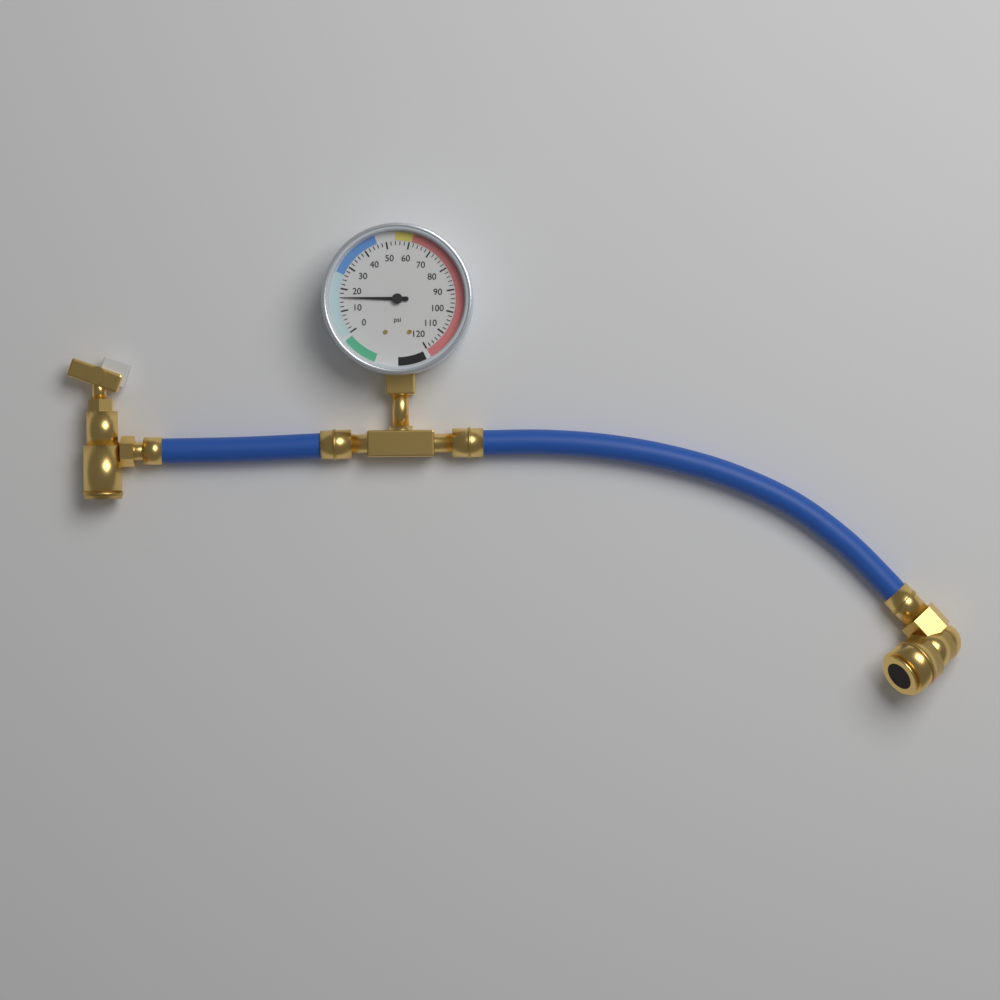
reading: 16 psi
